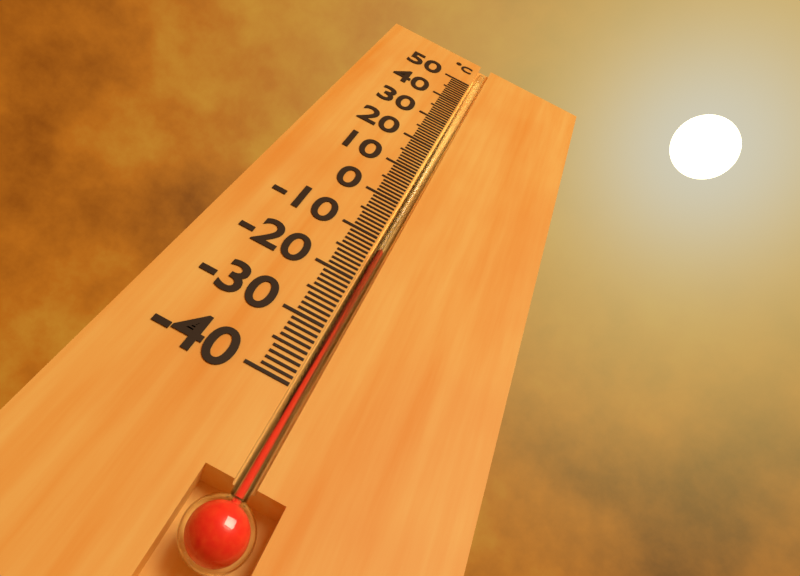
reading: -12 °C
